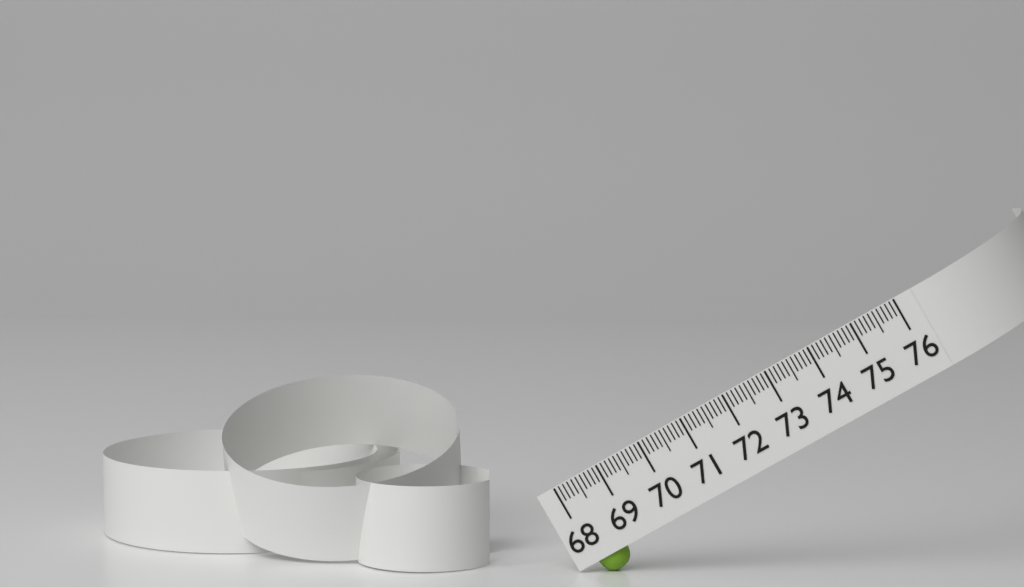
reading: 68.7 (no unit)
